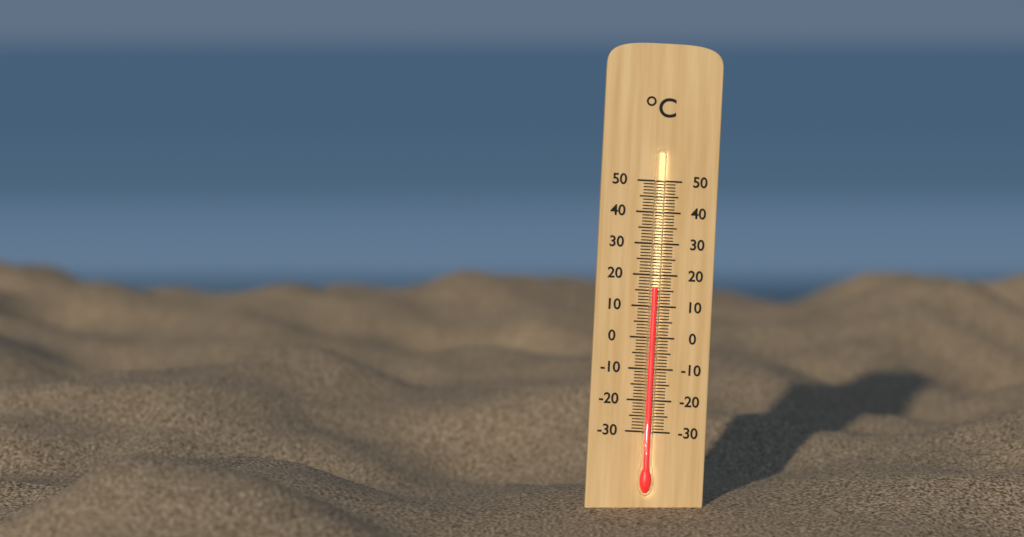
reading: 16 °C
